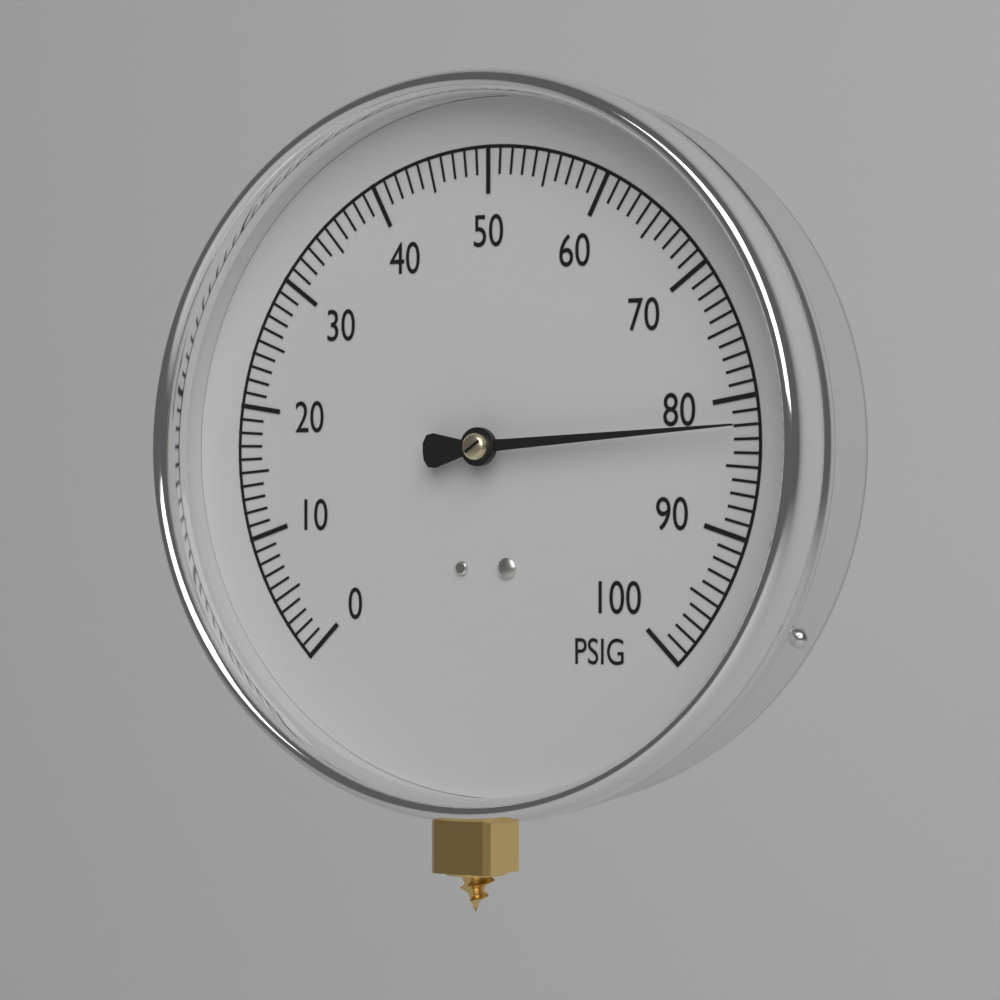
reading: 82 PSIG
